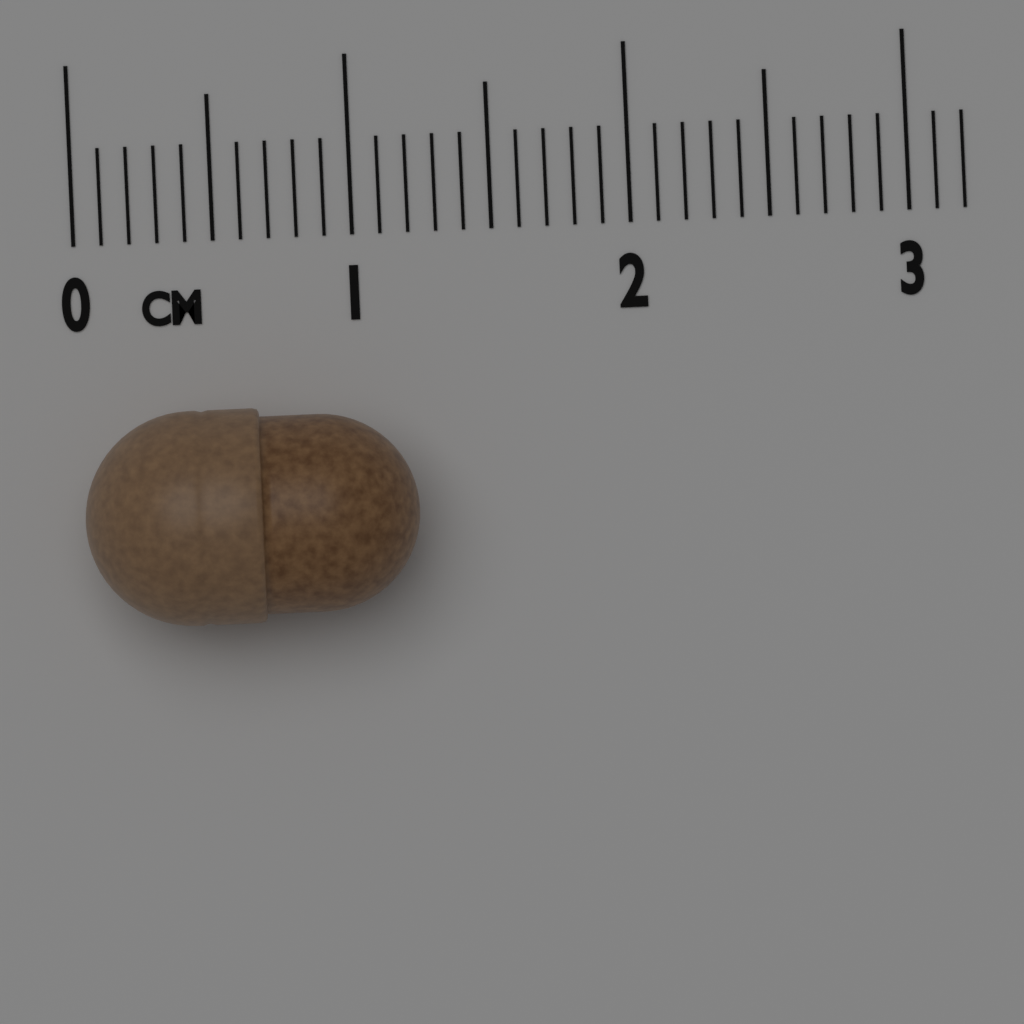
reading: 1.2 cm
